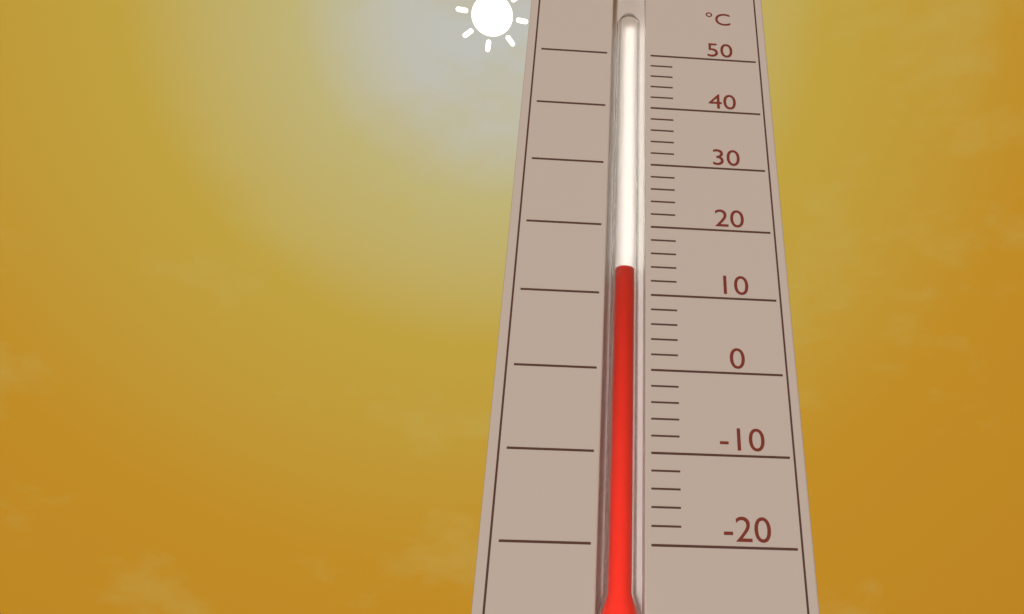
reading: 14 °C
